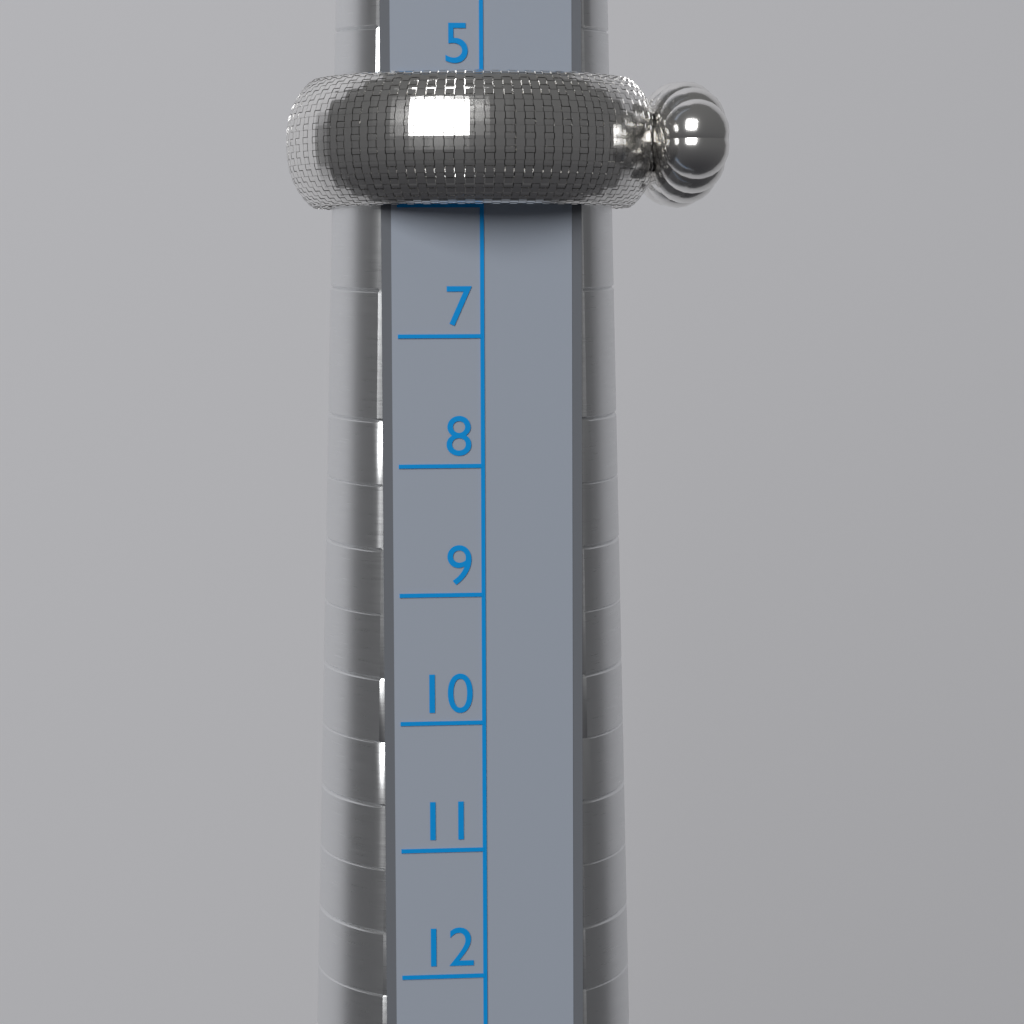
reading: 6 (no unit)
